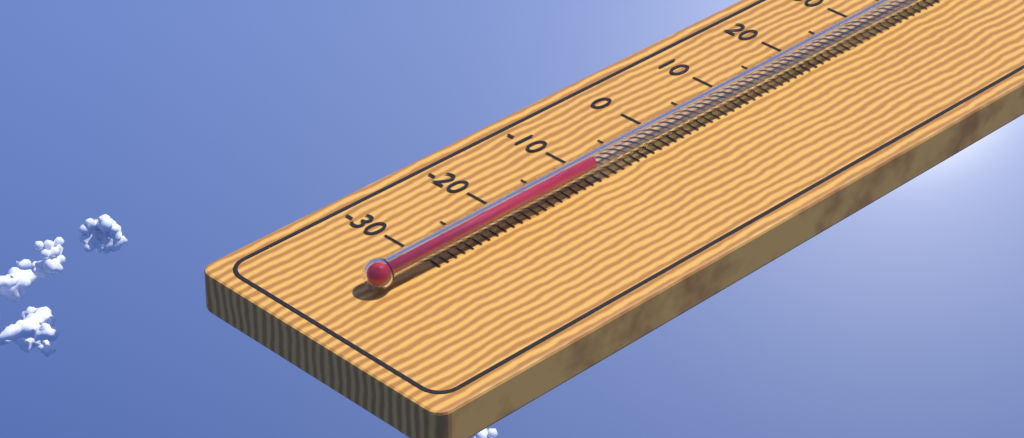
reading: -10 °C
